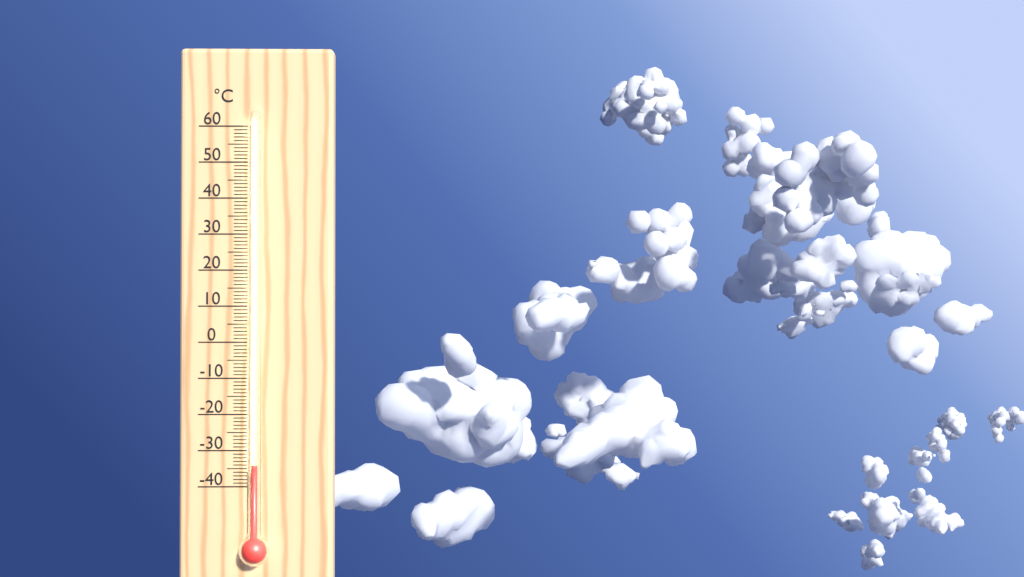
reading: -34 °C
